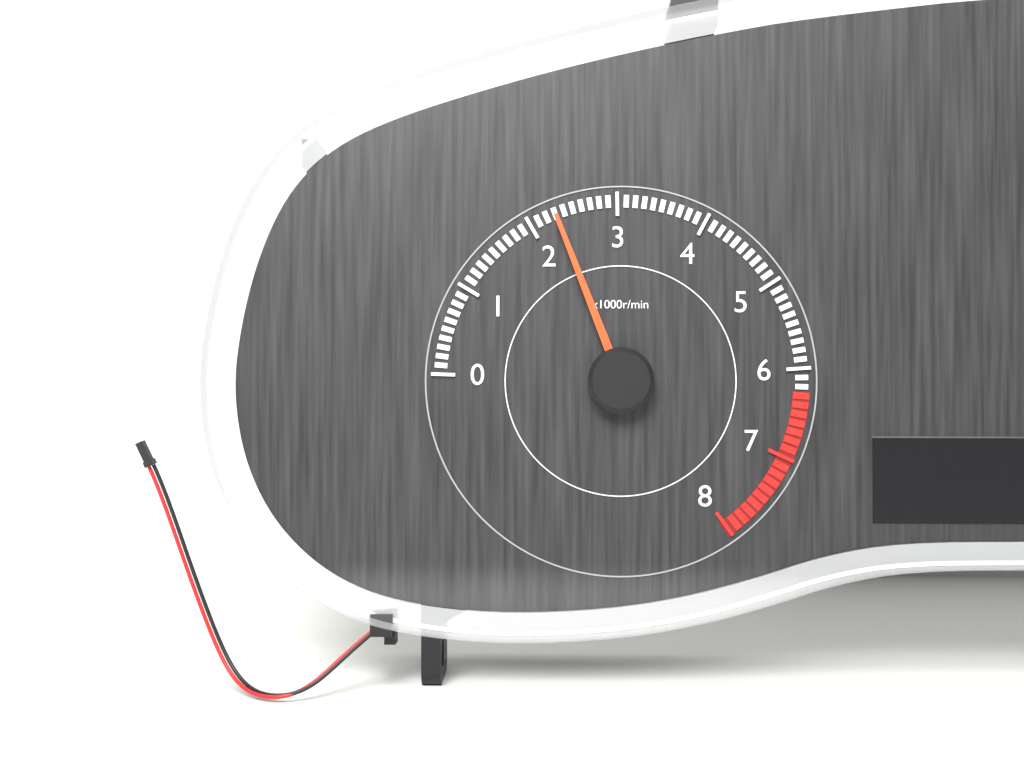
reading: 2300 r/min
